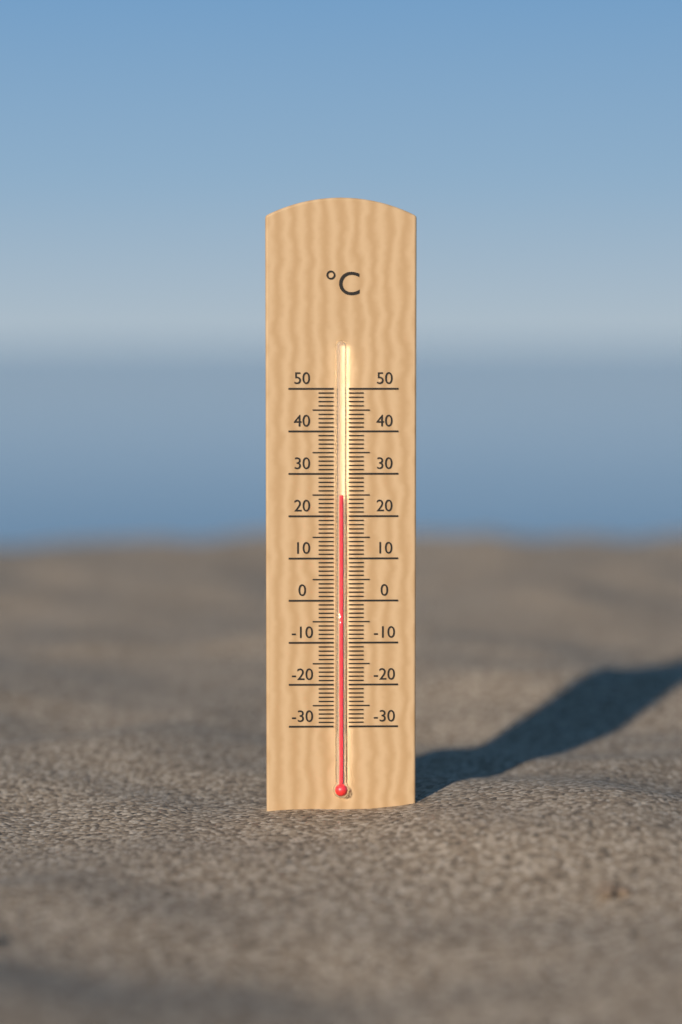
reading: 25 °C
